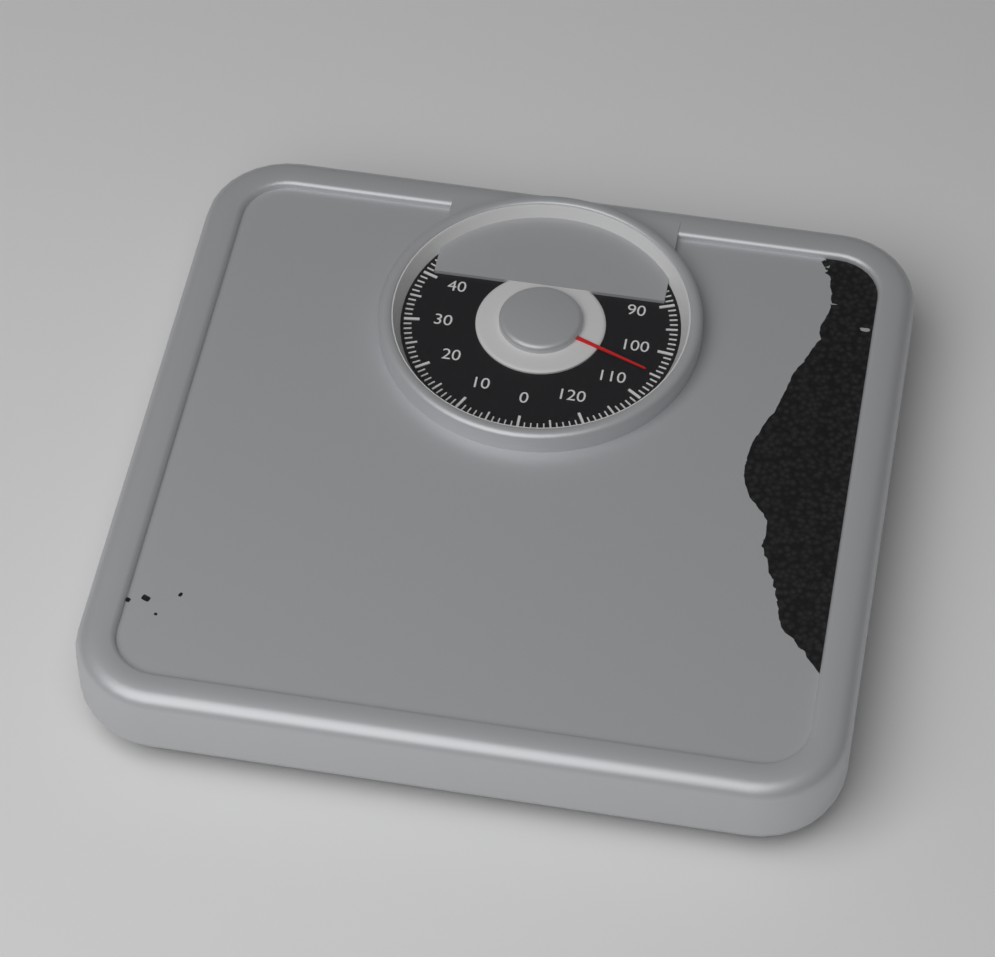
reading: 105 kg
